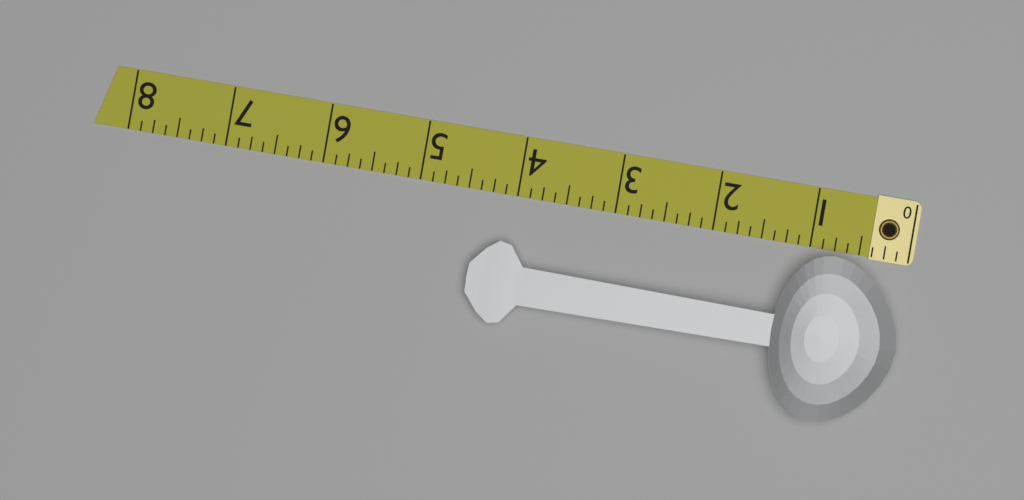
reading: 4.375 (no unit)
